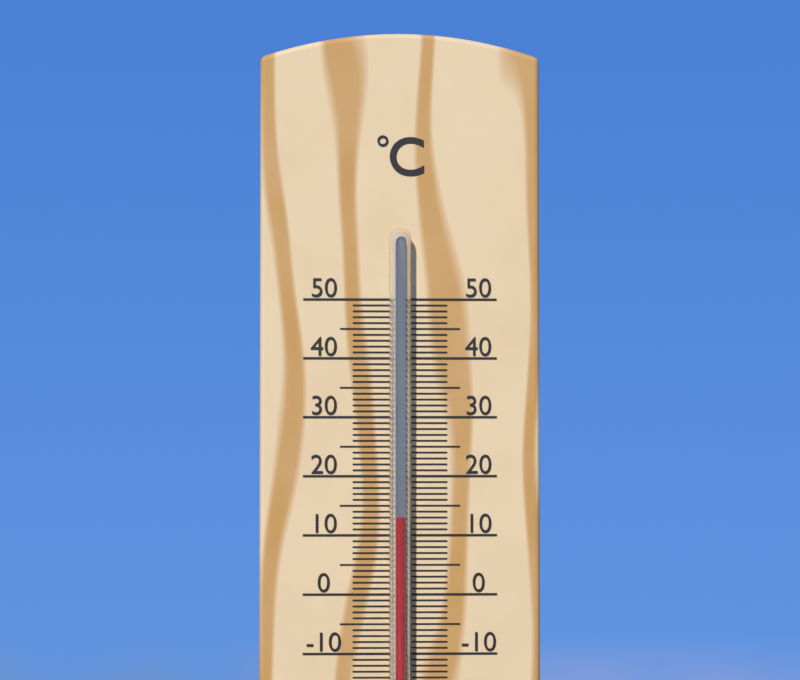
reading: 13 °C
